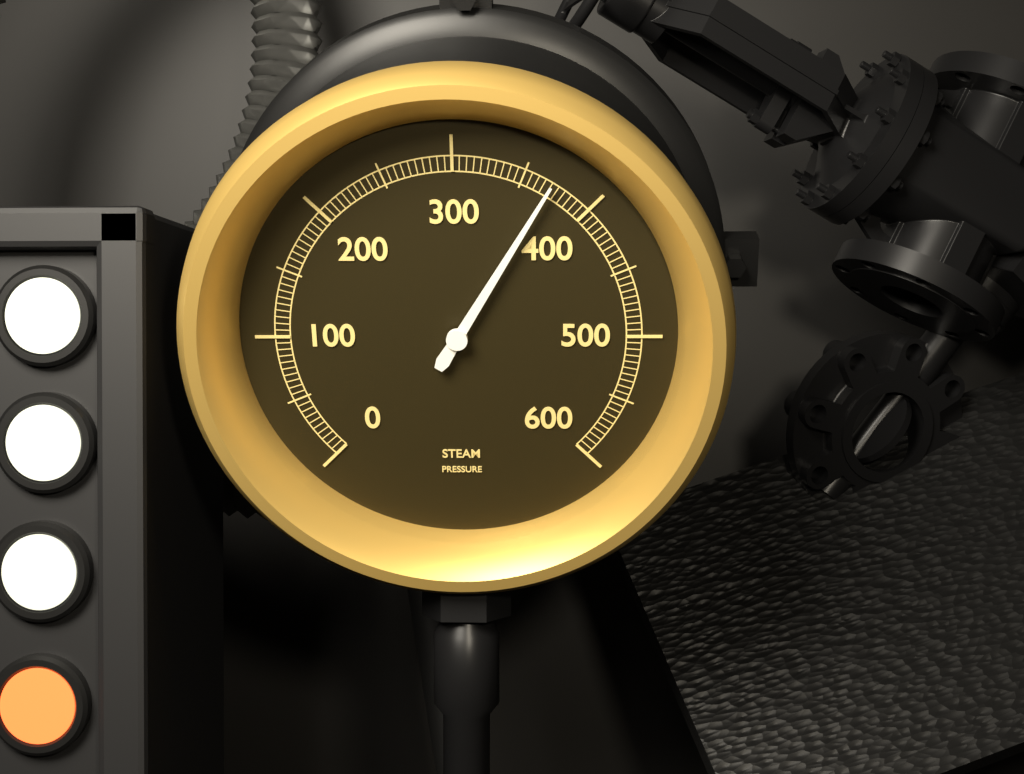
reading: 370 (no unit)
